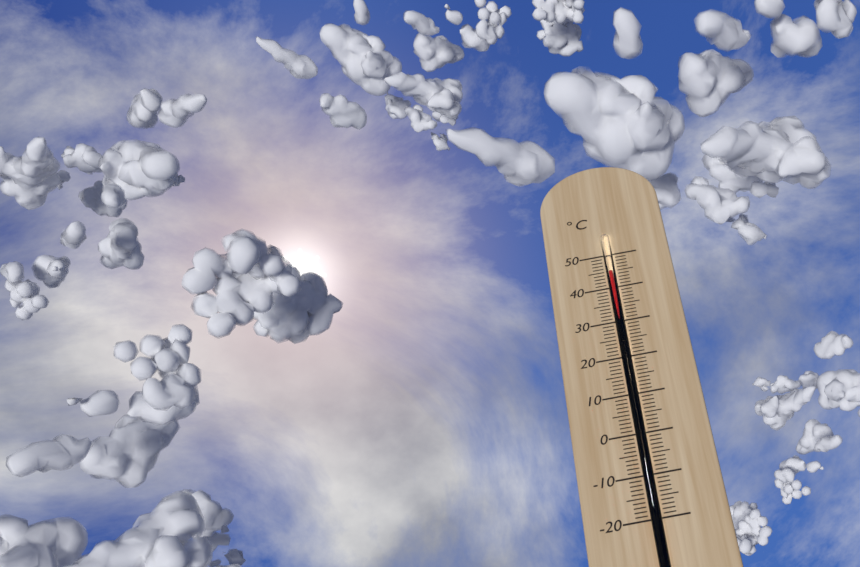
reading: 44 °C
